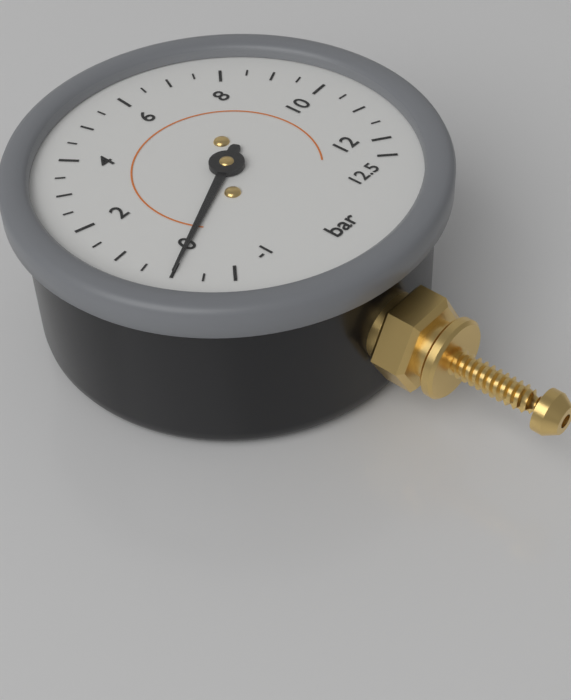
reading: 0.0 bar
